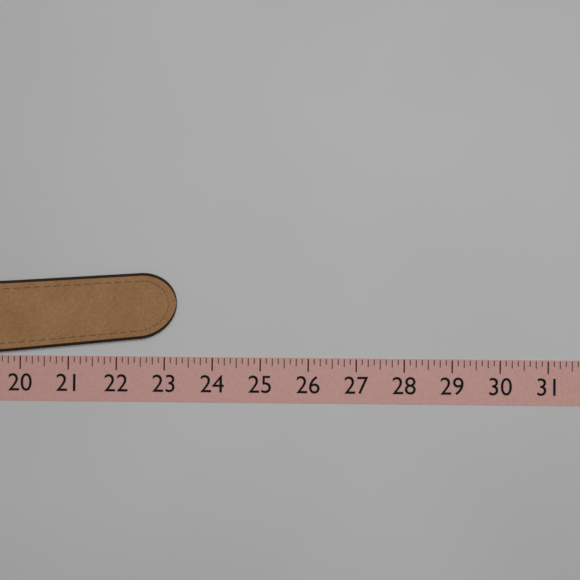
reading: 23.250 (no unit)
